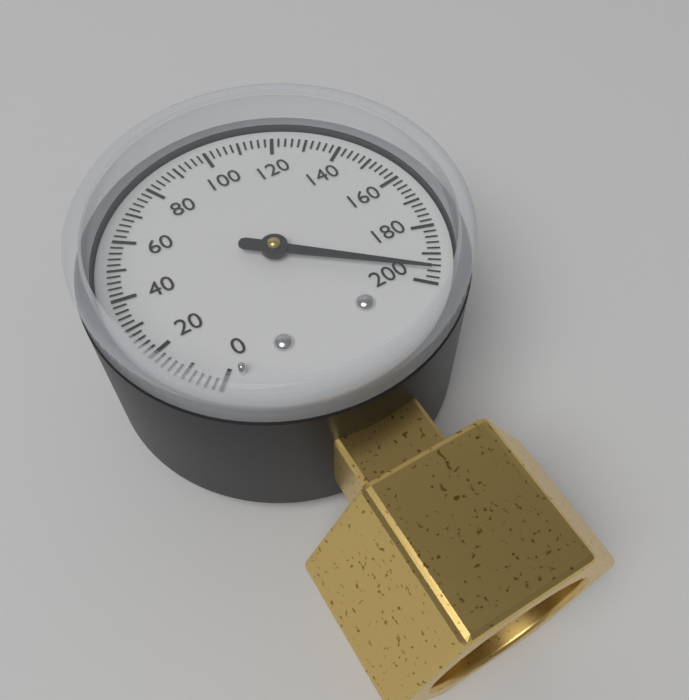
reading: 196 (no unit)
